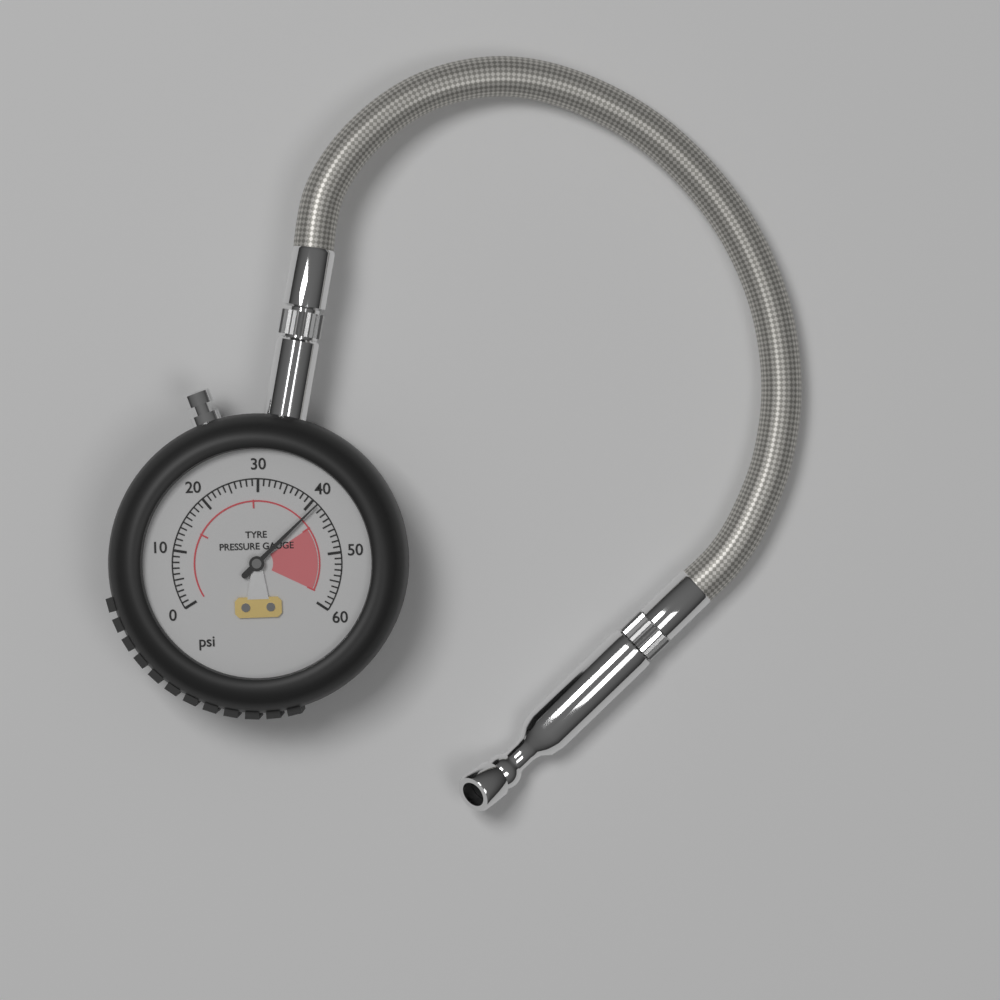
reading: 41 psi
